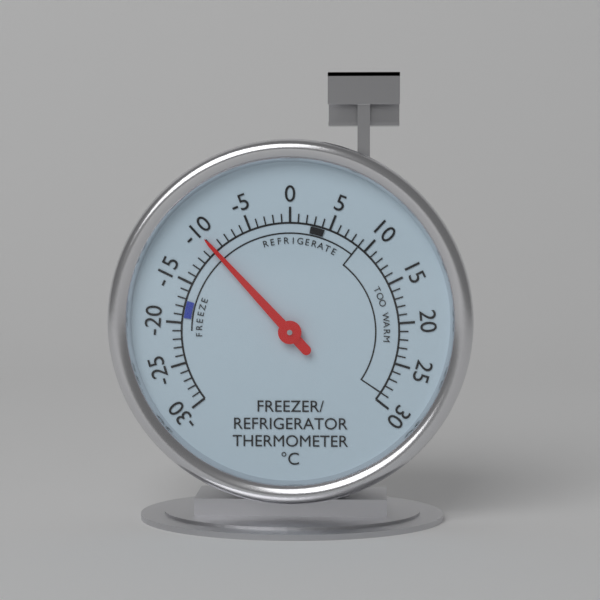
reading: -10 °C
